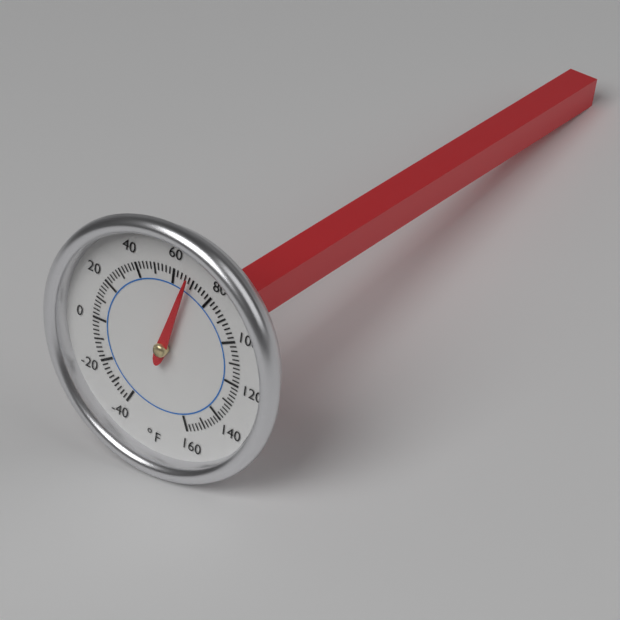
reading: 68 °F
